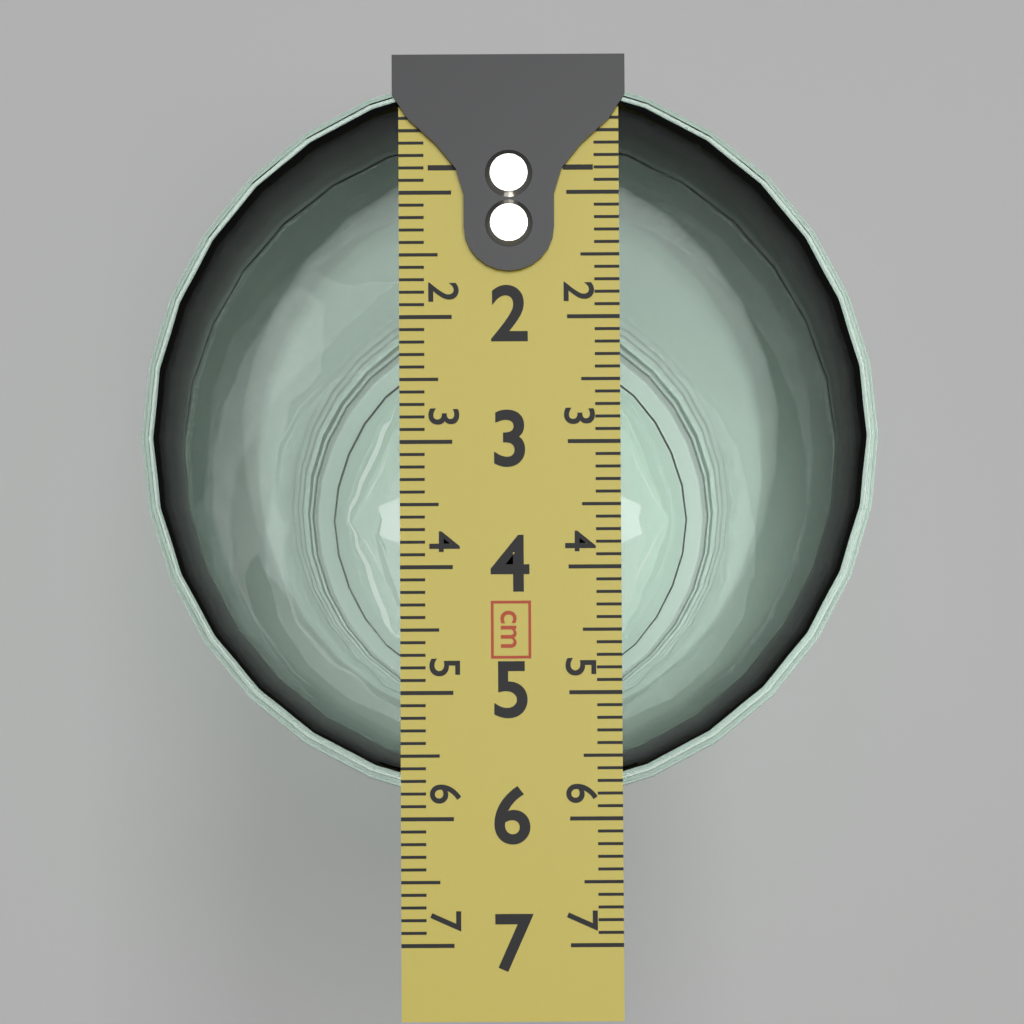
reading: 5.9 cm
